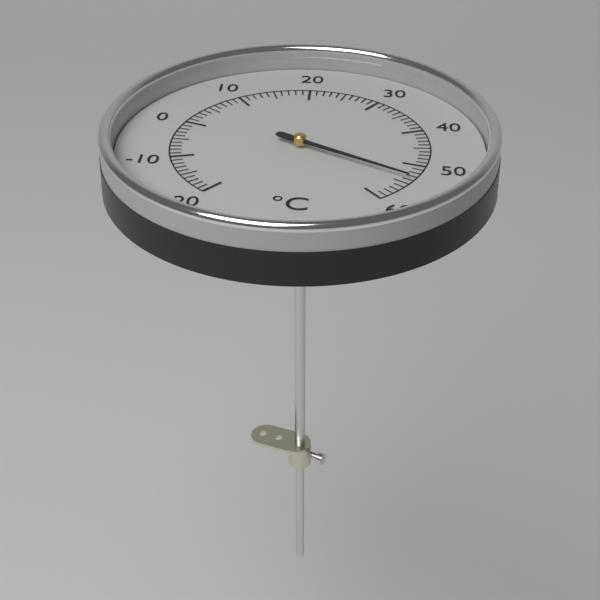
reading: 54 °C
